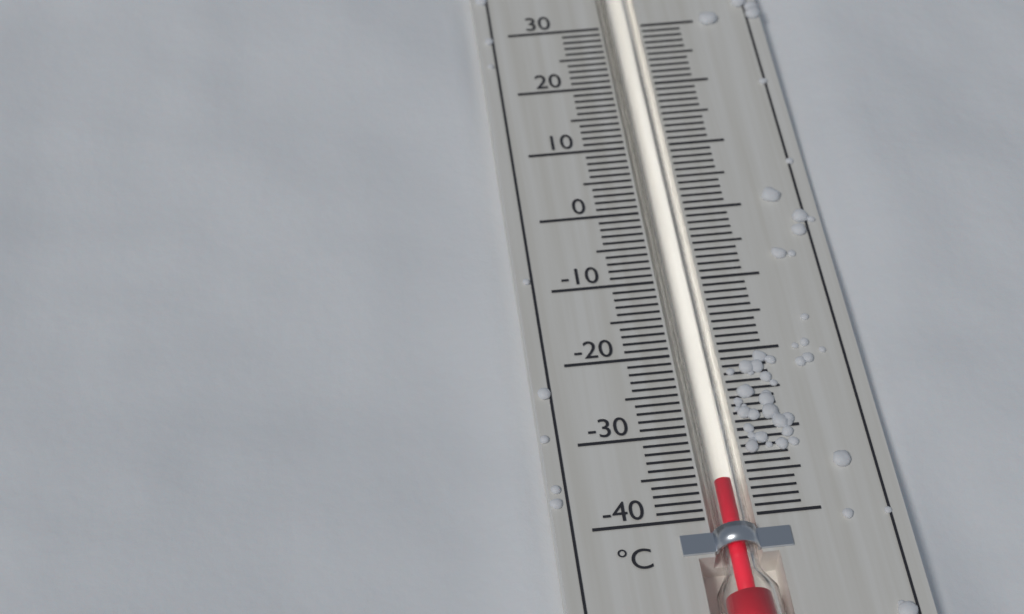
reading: -36 °C
